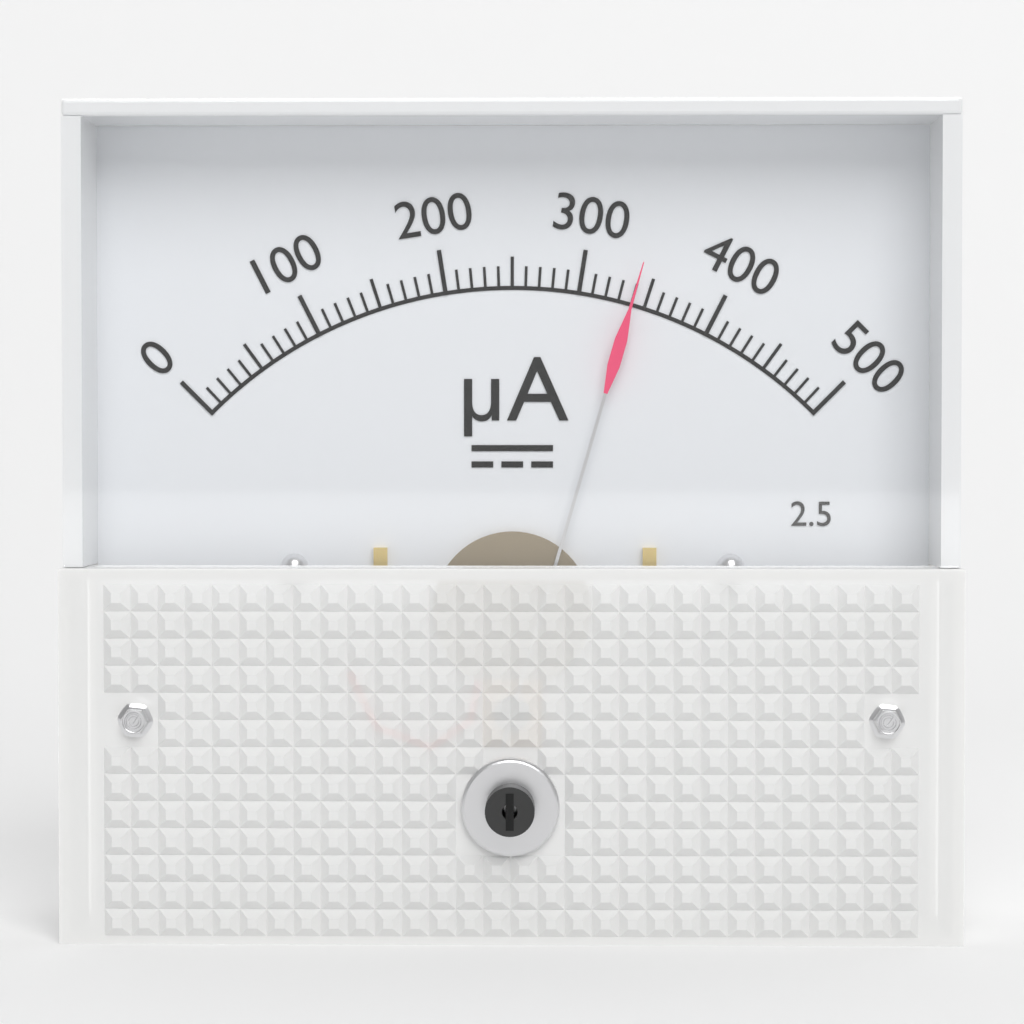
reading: 340 µA
